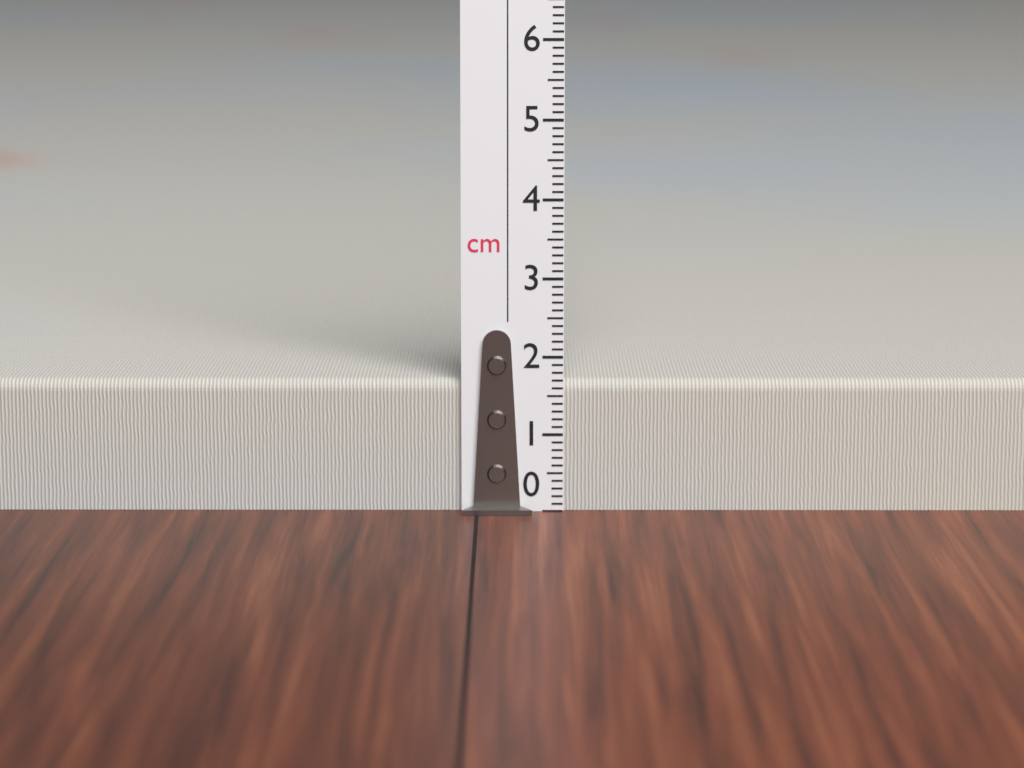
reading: 1.7 cm
